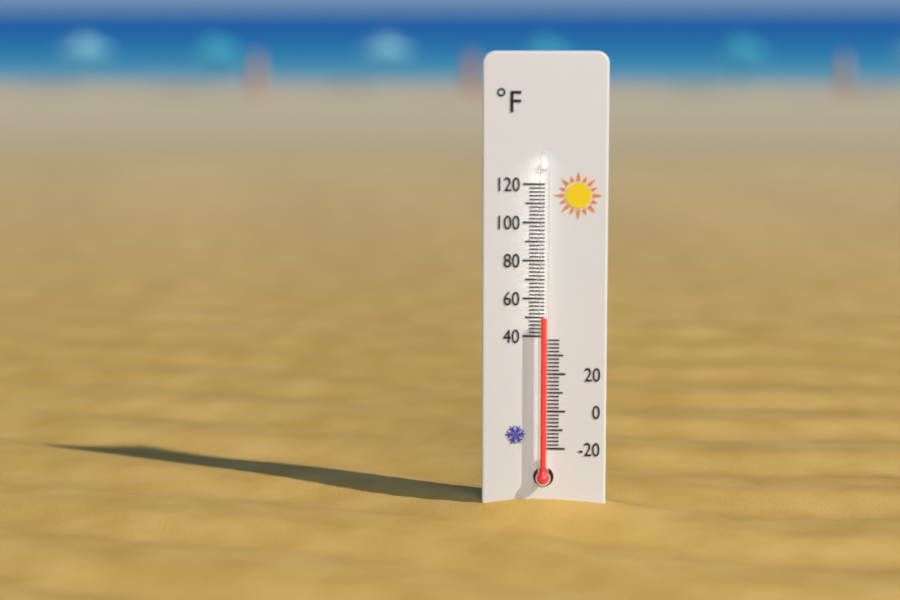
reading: 50 °F
